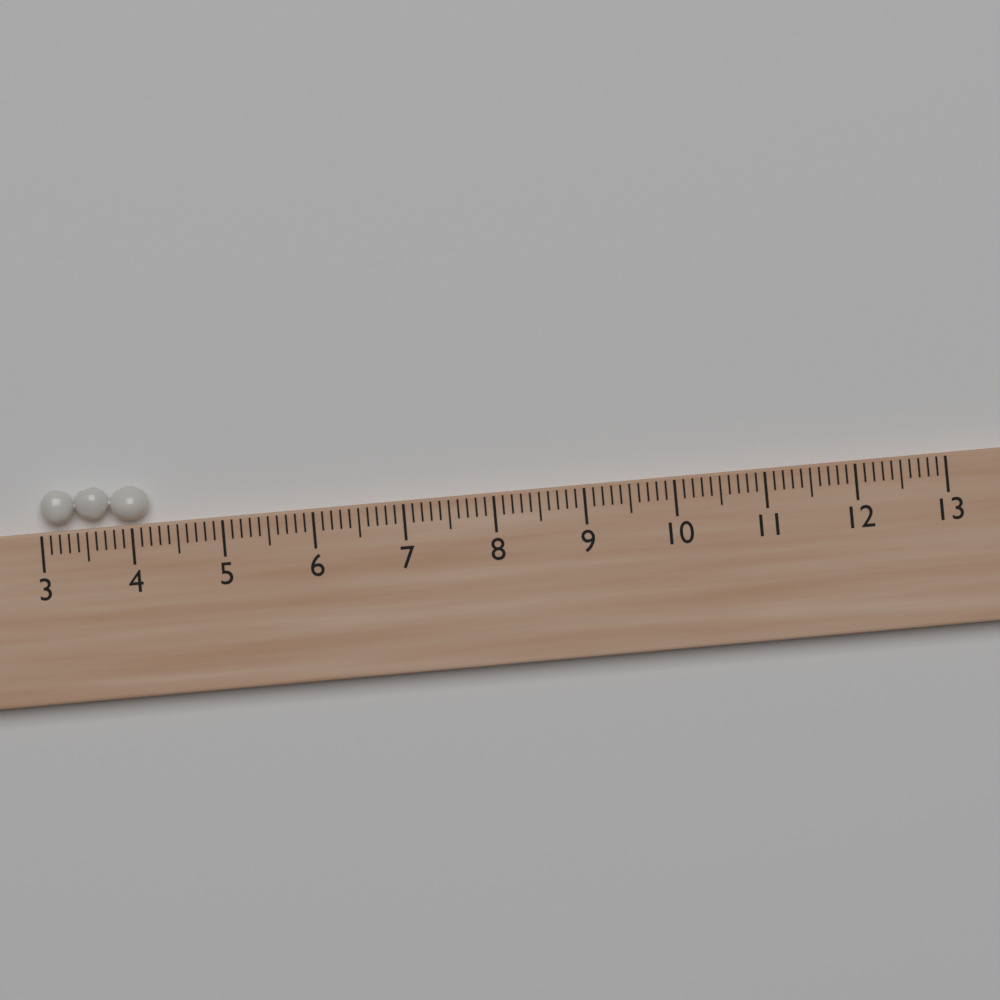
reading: 4.2 (no unit)
